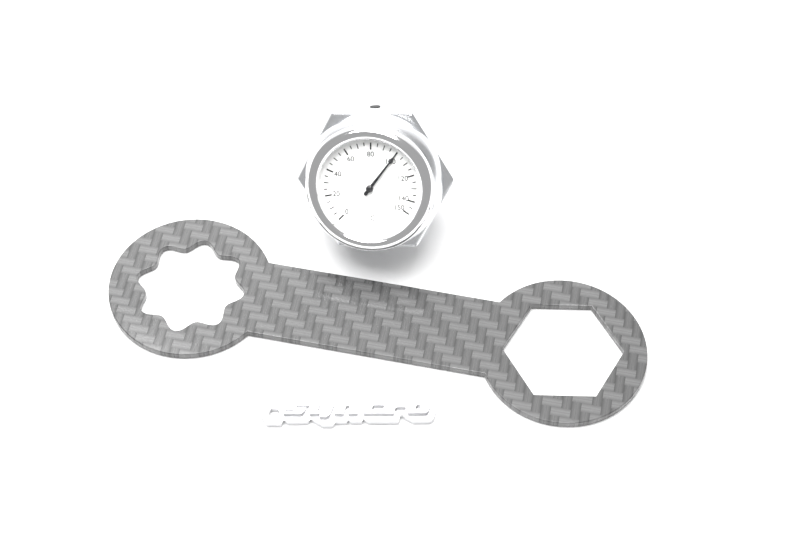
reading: 100 °C
